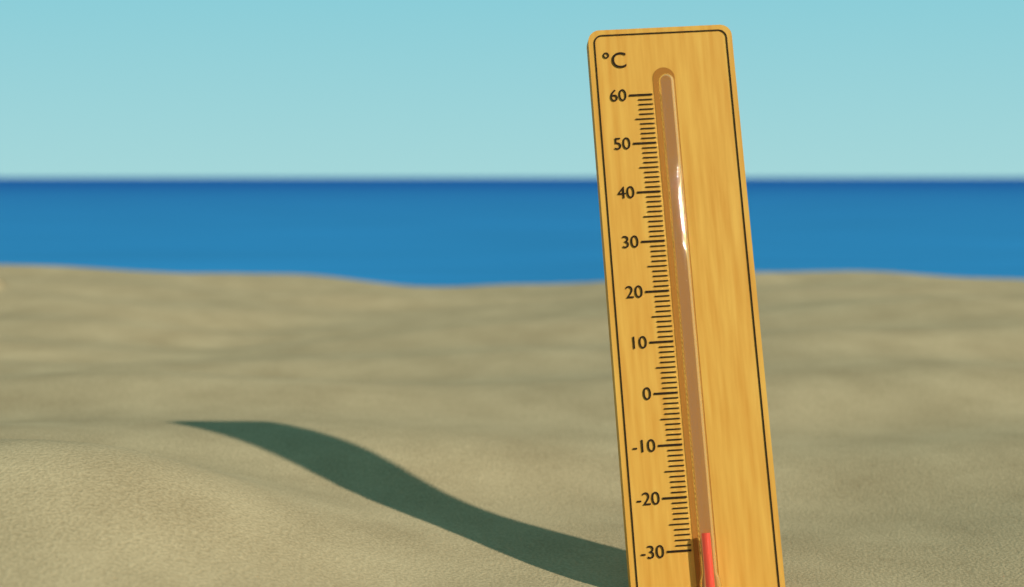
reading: -27 °C
